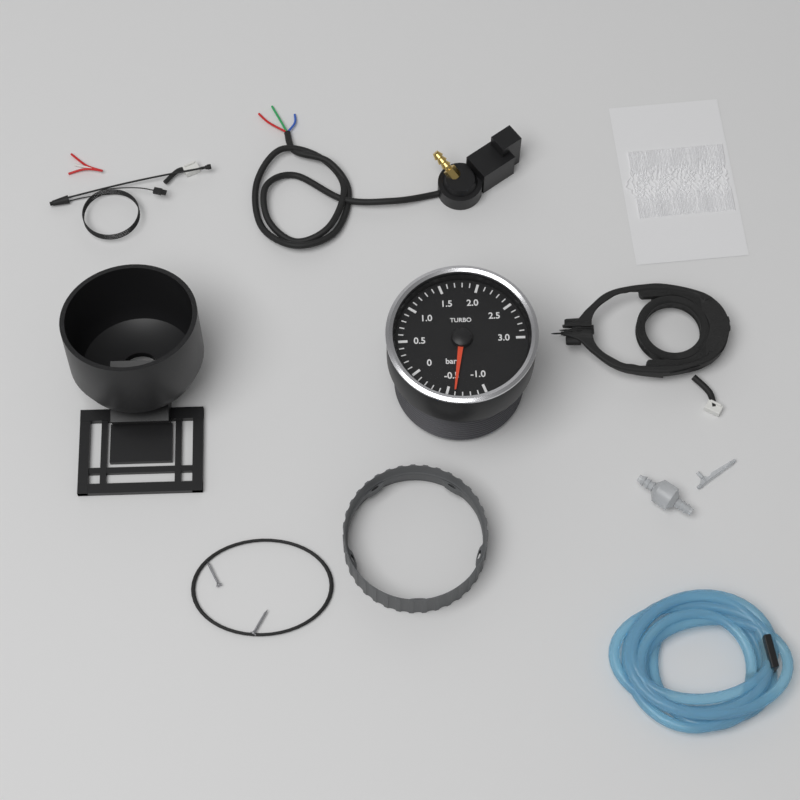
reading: -0.6 bar
